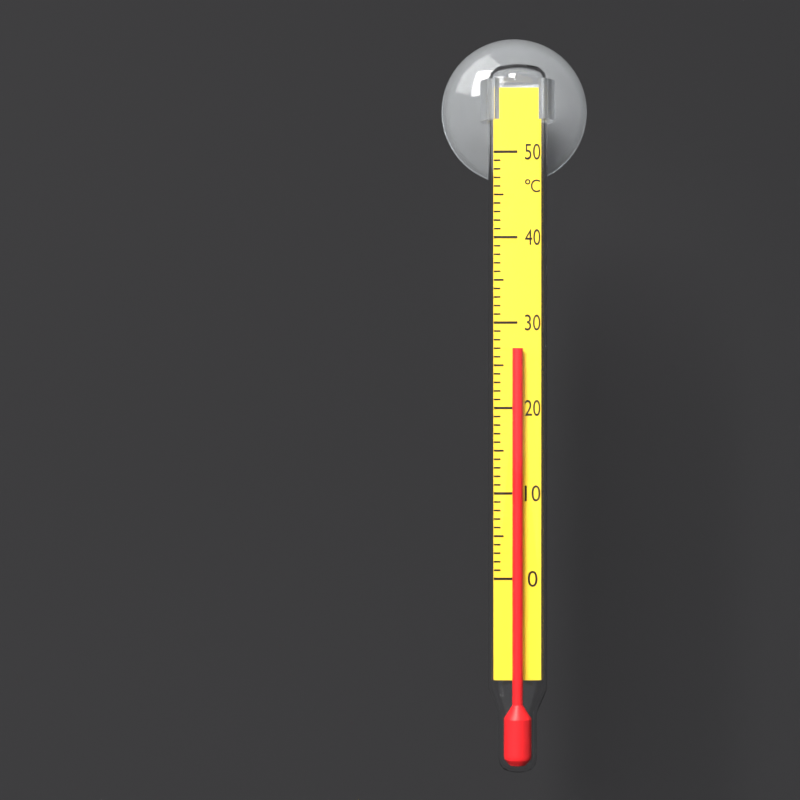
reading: 27 °C
